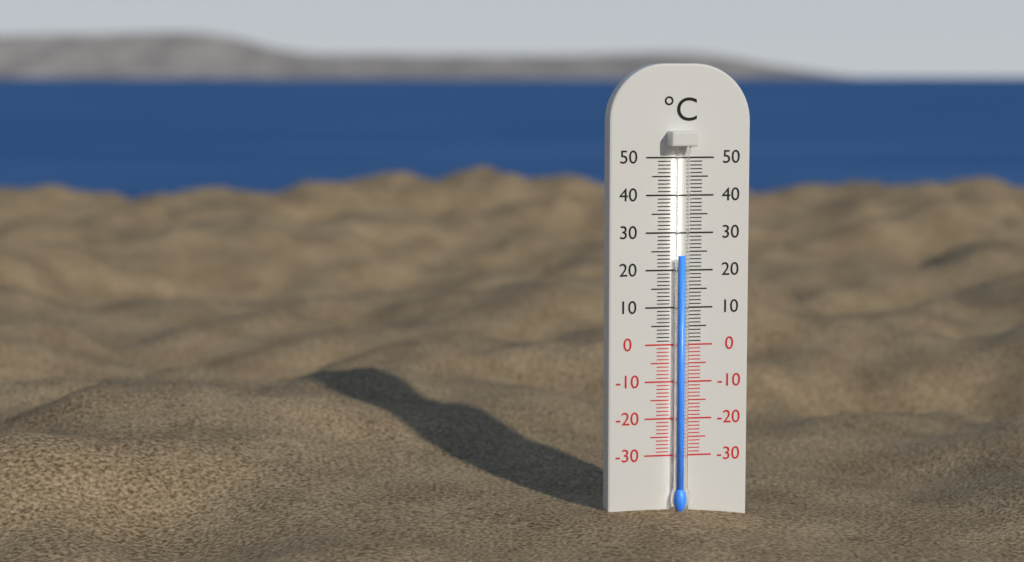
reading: 24 °C
